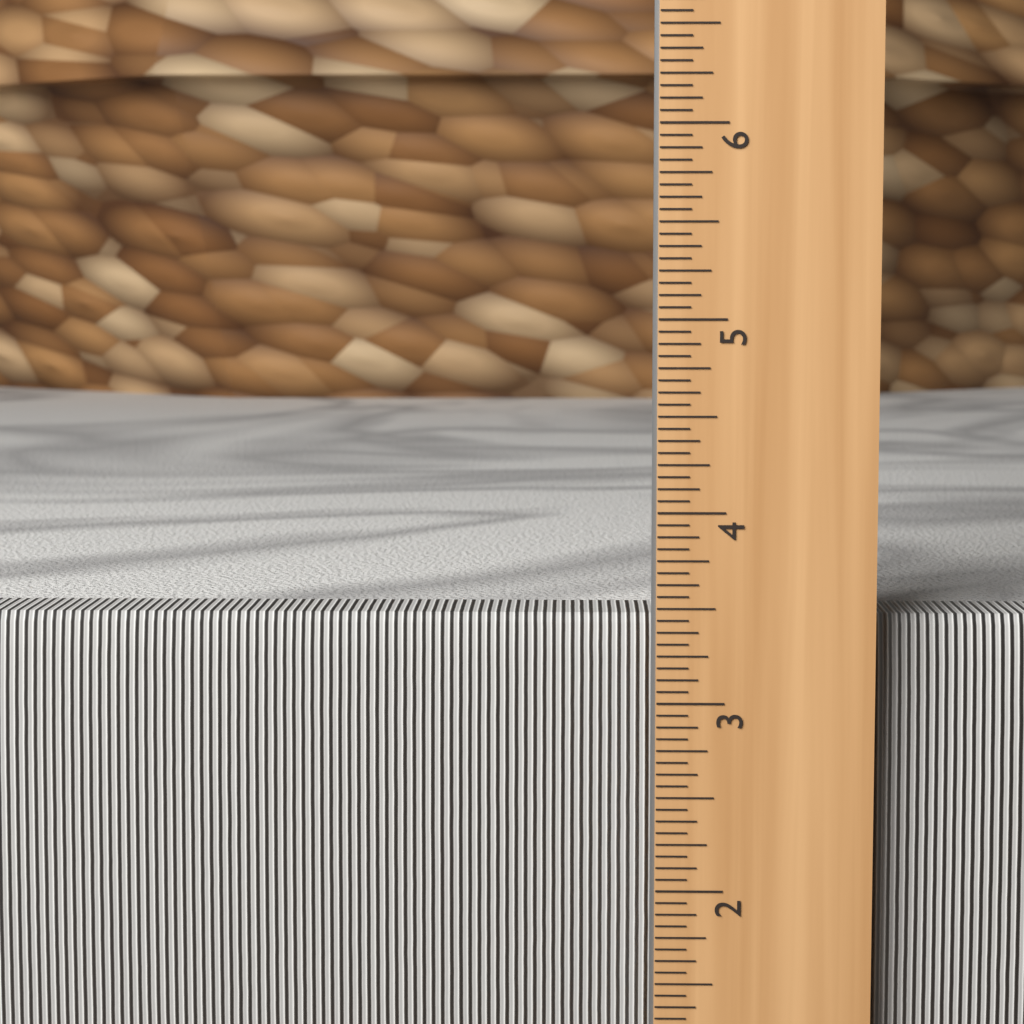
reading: 3.4375 in
